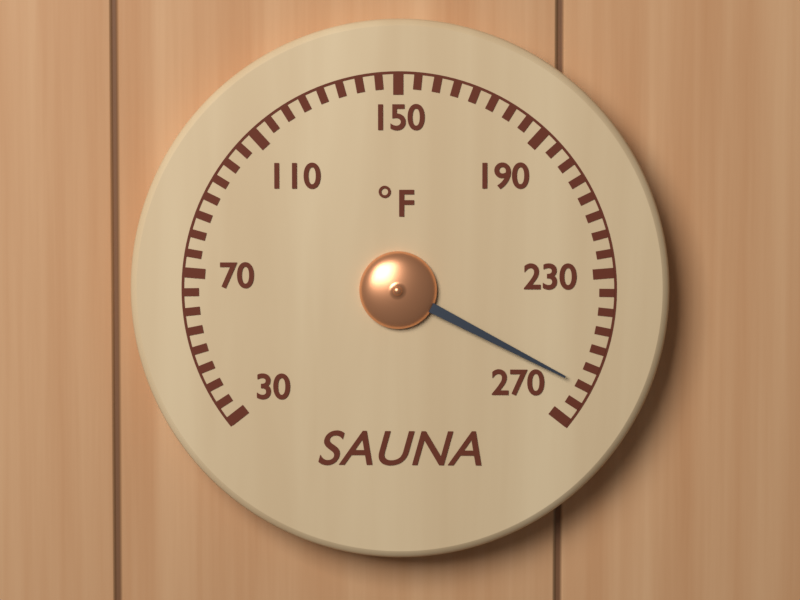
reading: 260 °F
